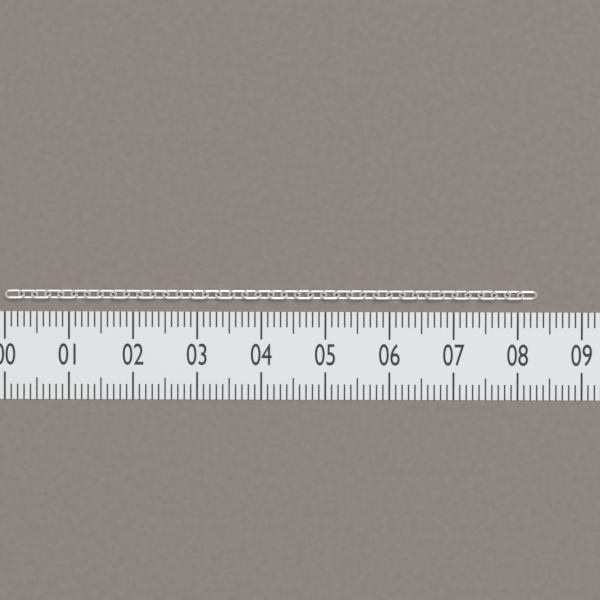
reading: 8.3 (no unit)
